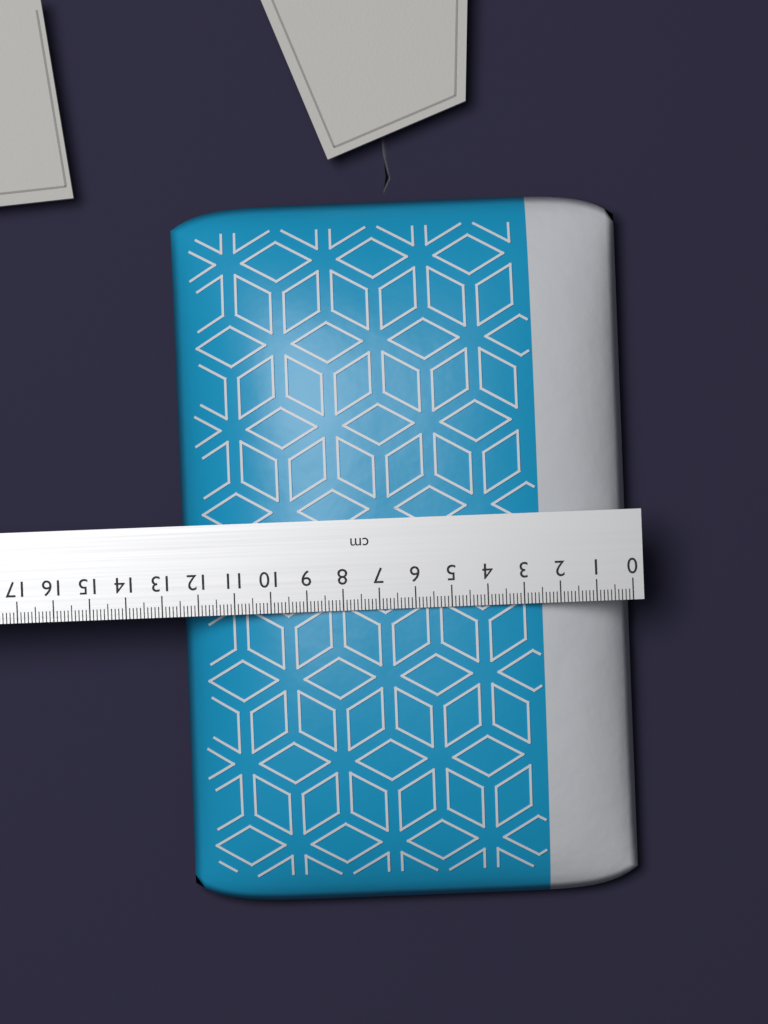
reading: 12.5 cm
